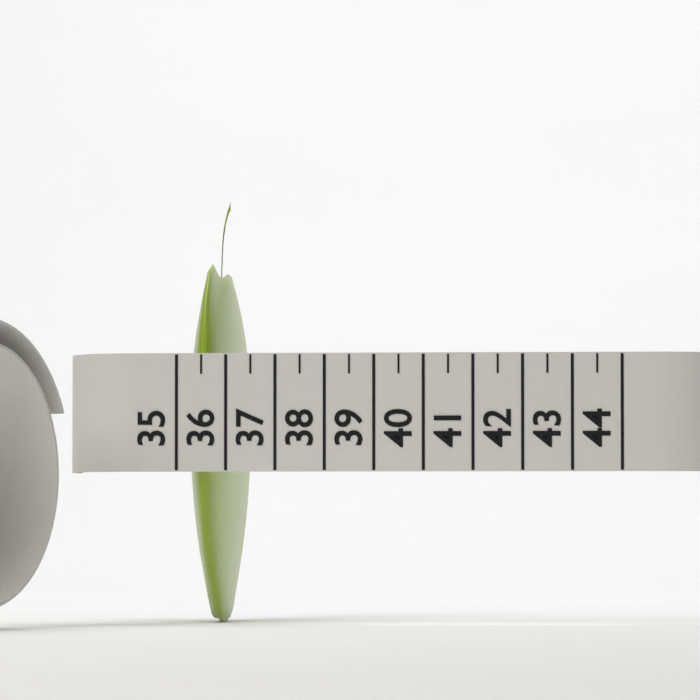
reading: 36.0 (no unit)
